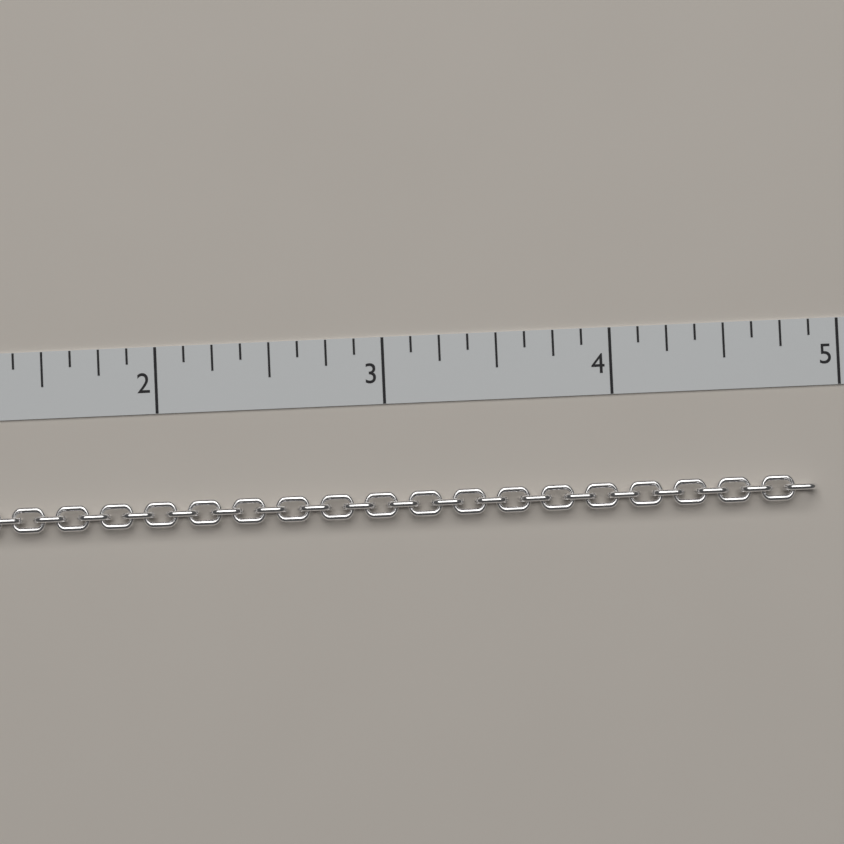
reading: 4.875 in
